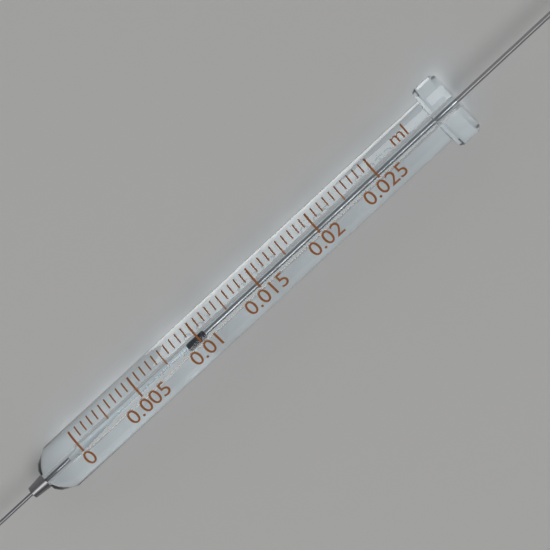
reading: 0.0090 ml
